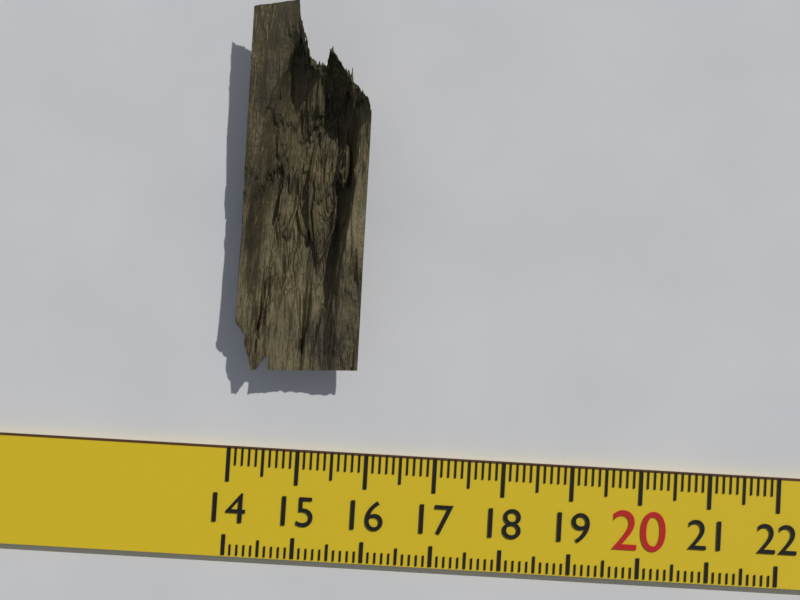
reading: 15.8 (no unit)
